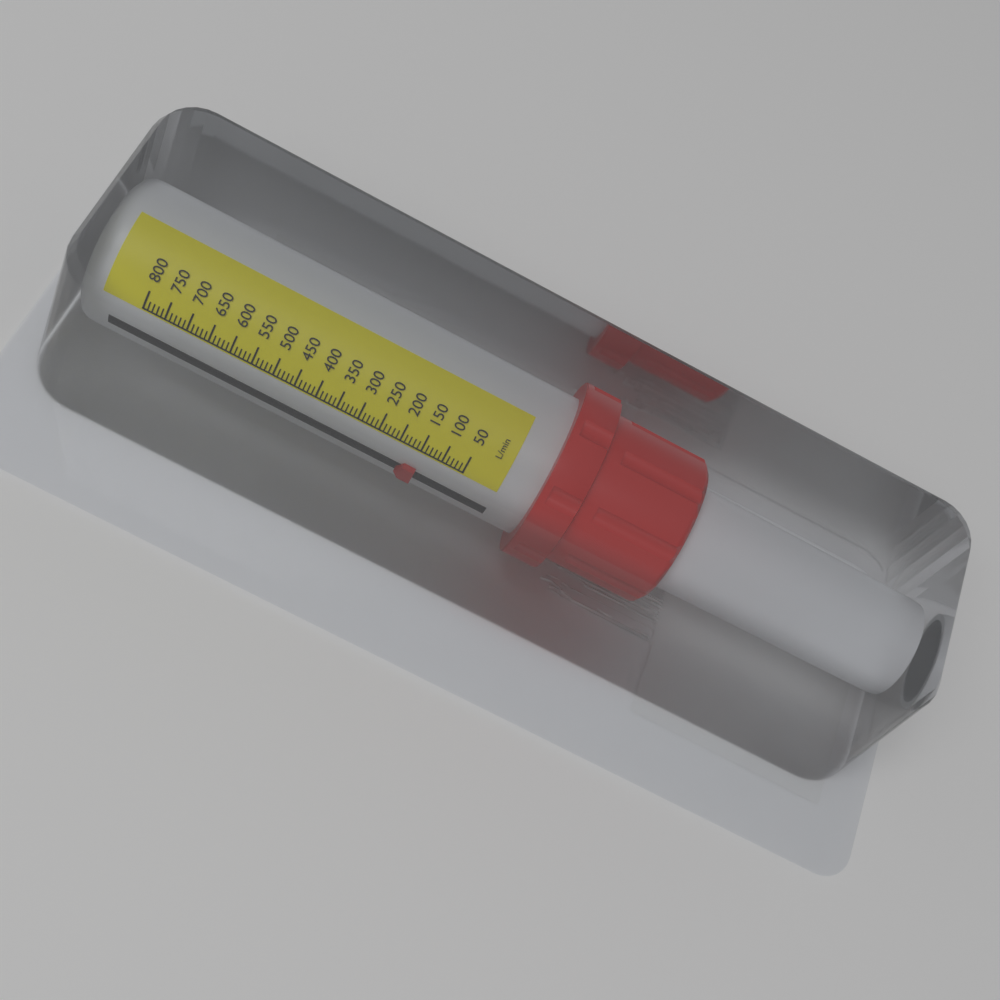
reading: 140 L/min
